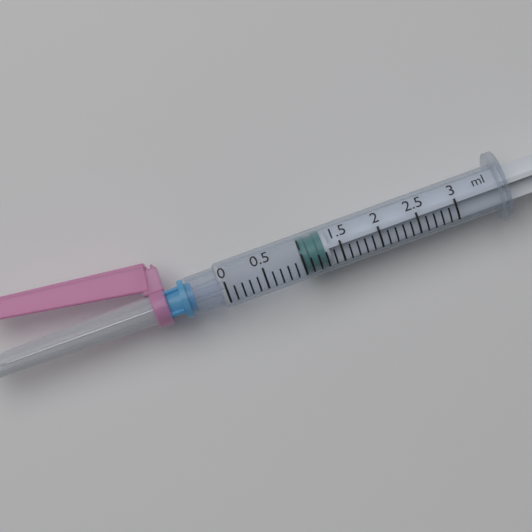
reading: 1.0 ml
